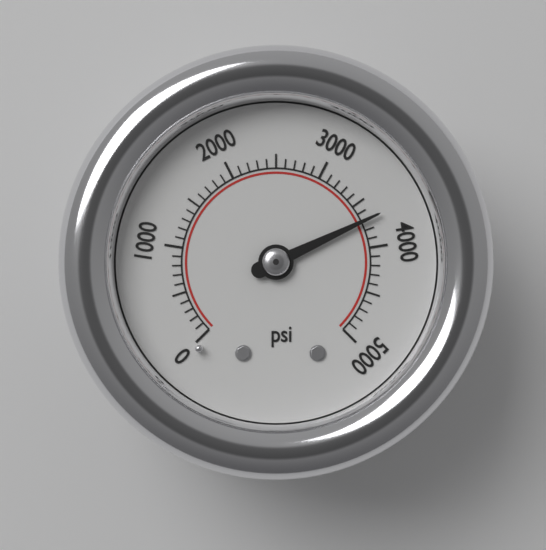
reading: 3700 psi
